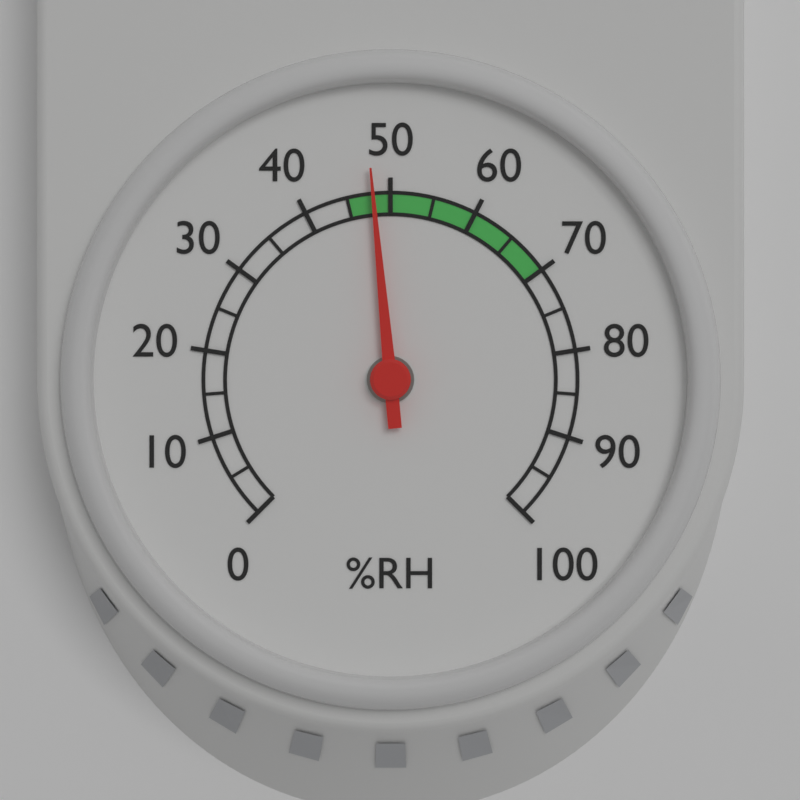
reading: 48 %RH
